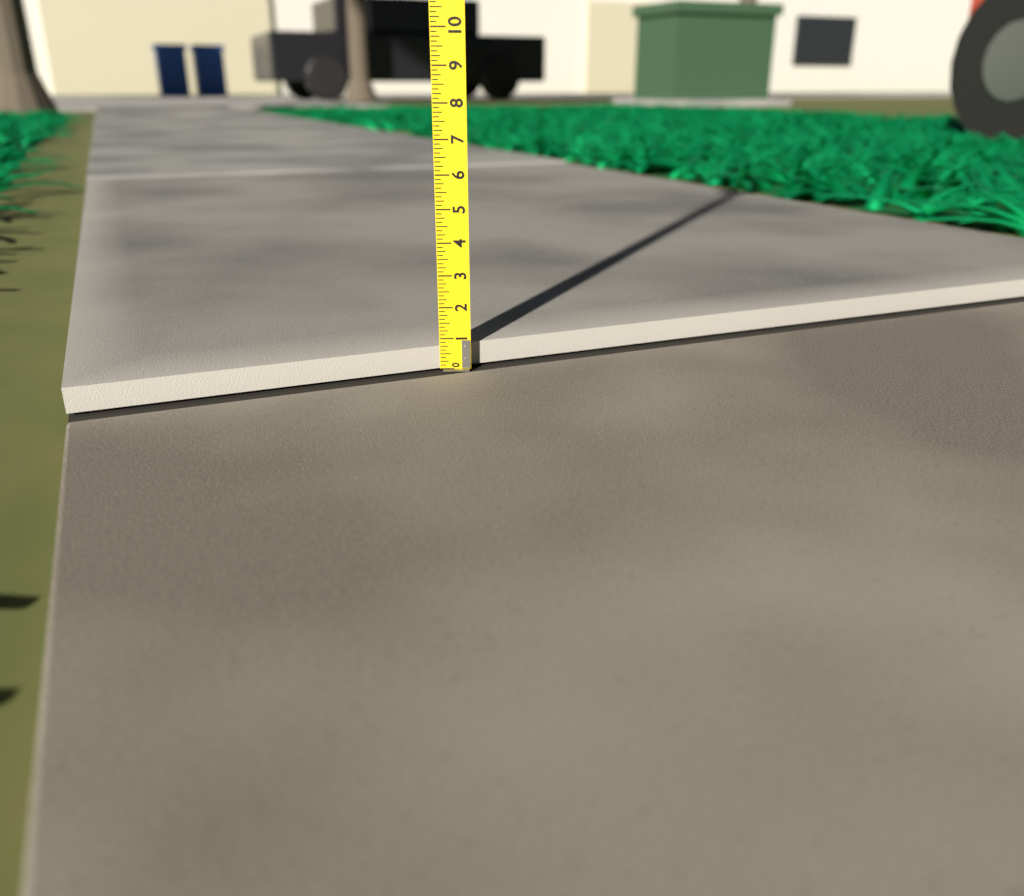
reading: 0.750 (no unit)
